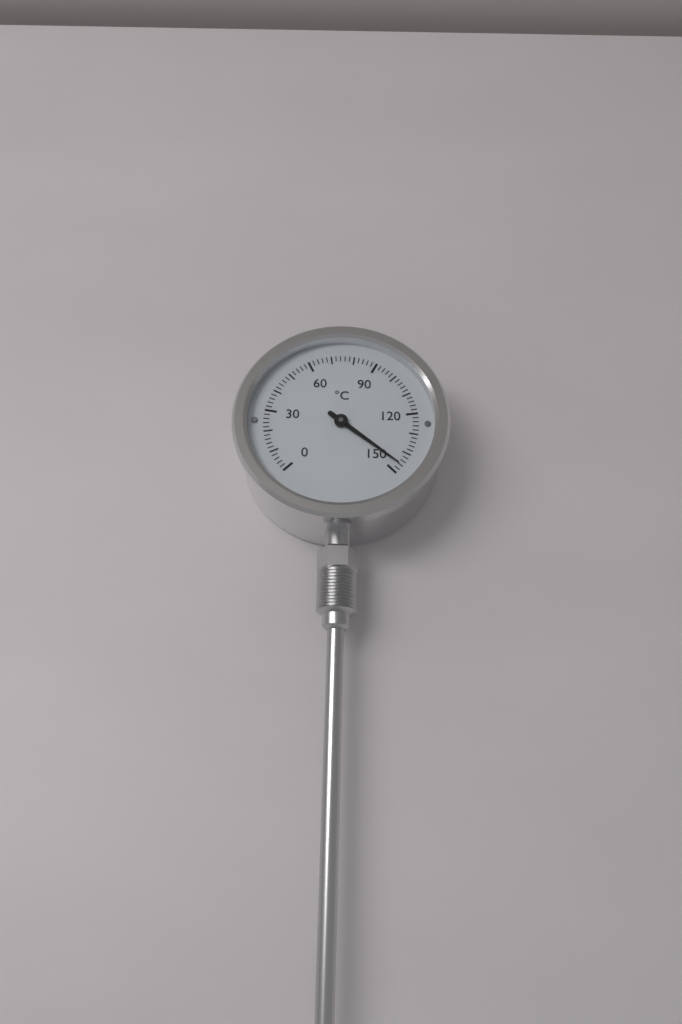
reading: 146 °C
